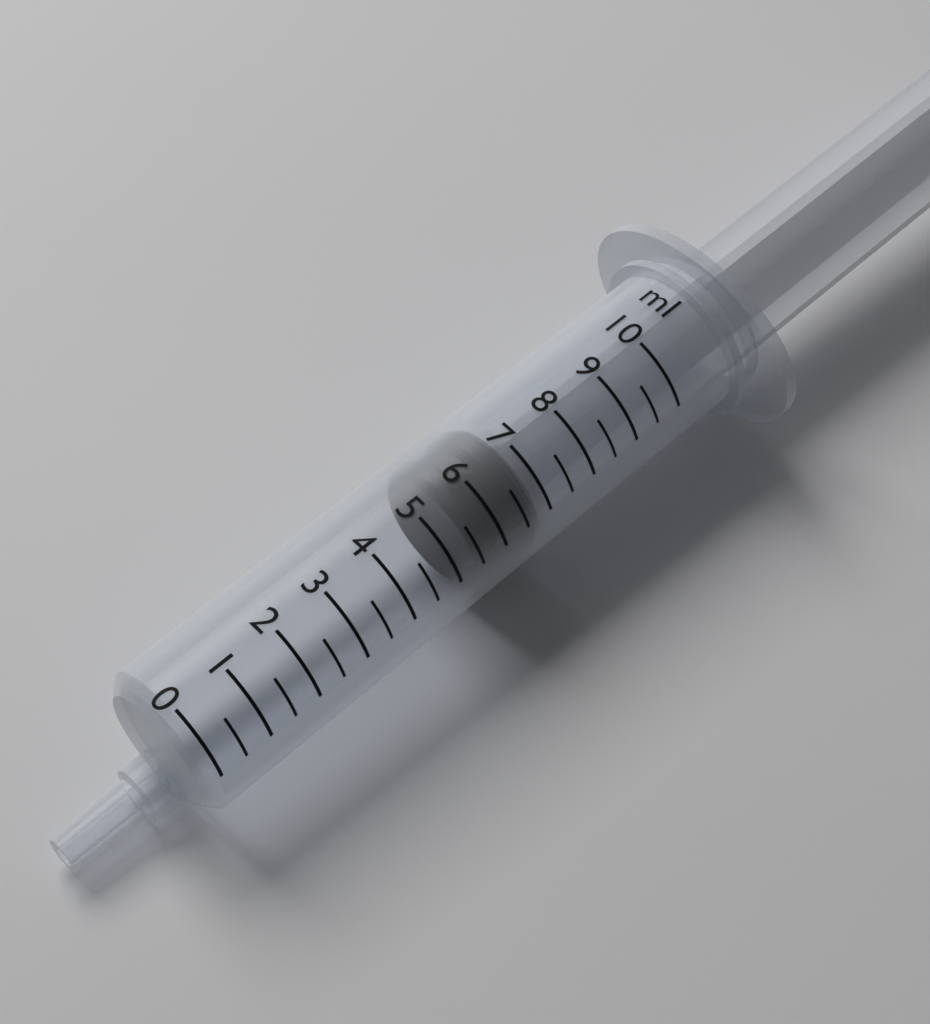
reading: 5.5 ml
